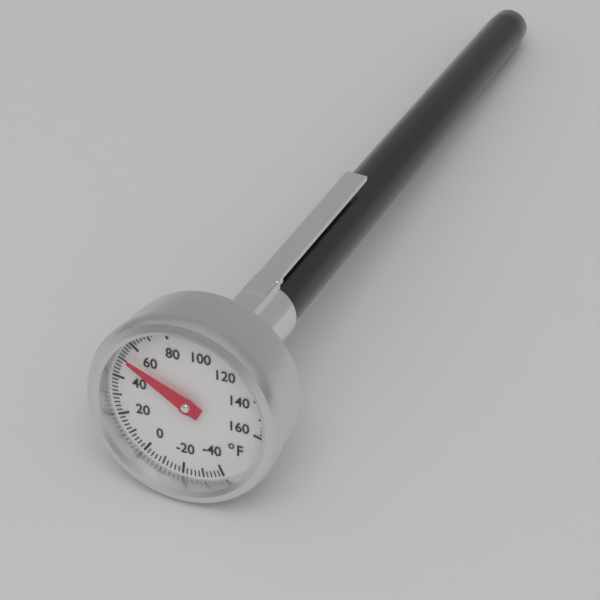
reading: 52 °F
